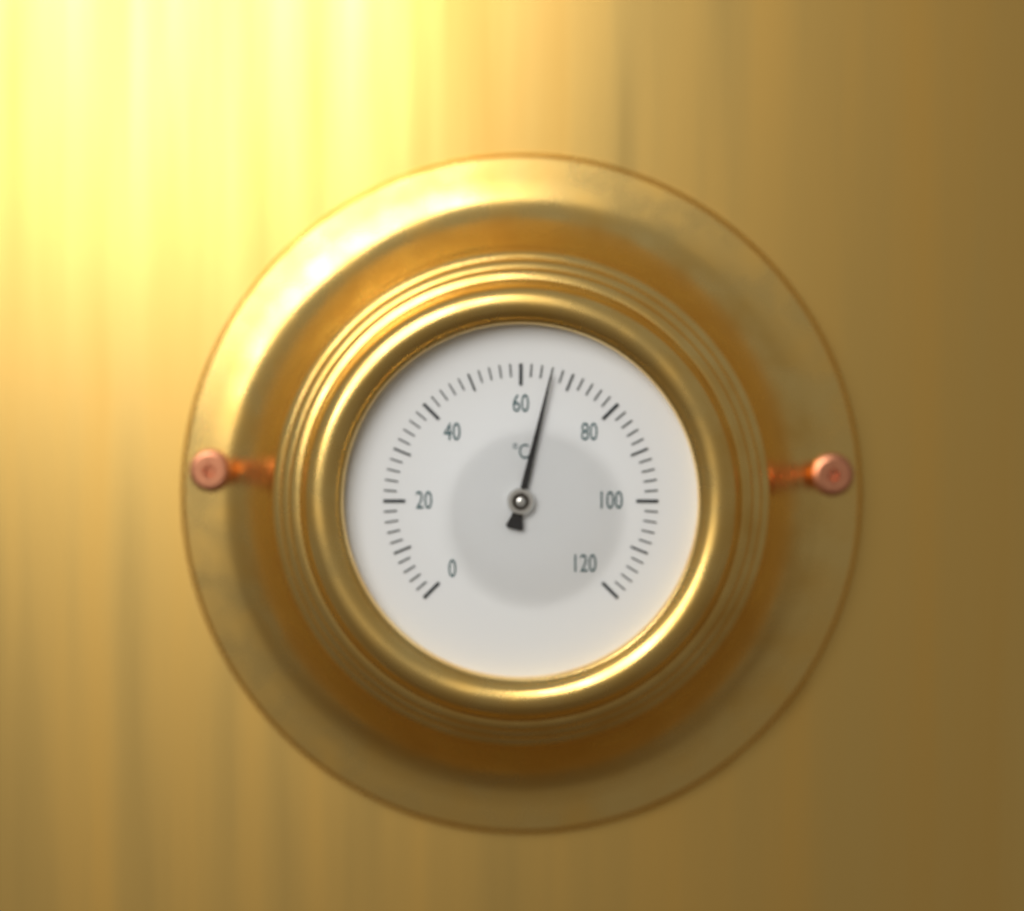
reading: 66 °C
